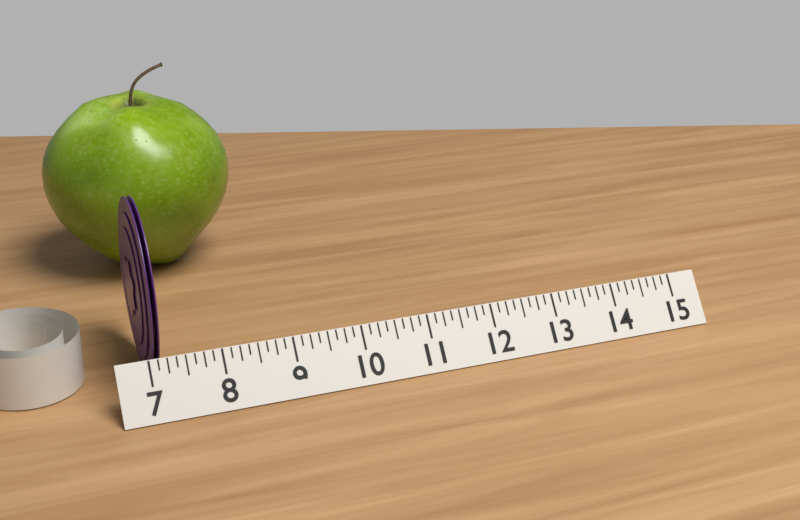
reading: 7.250 (no unit)
